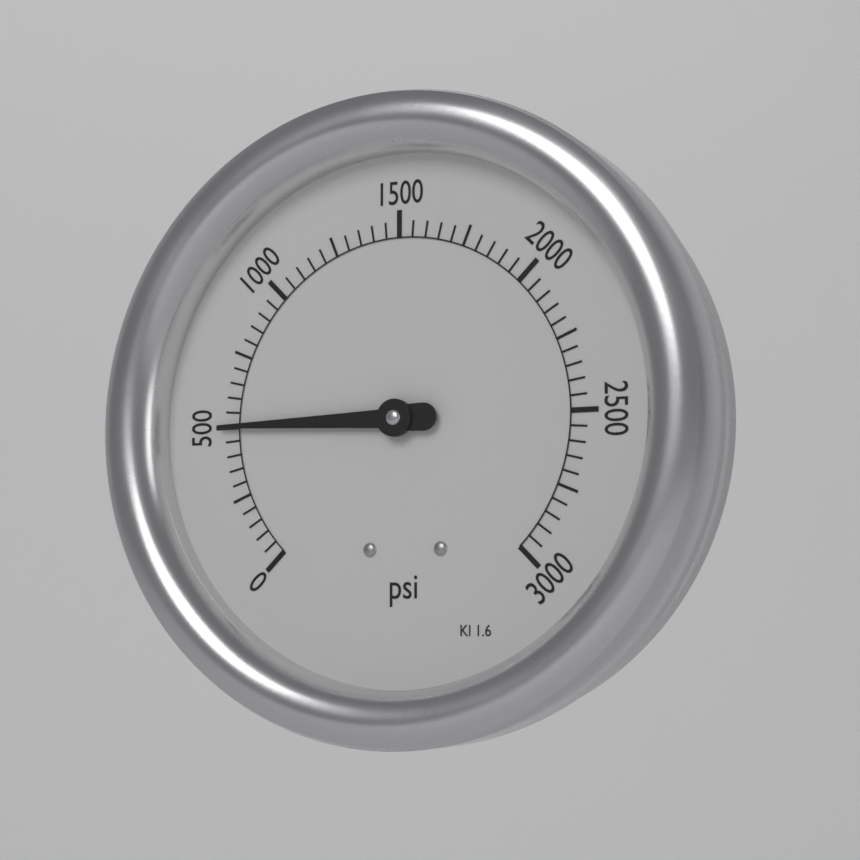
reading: 500 psi
